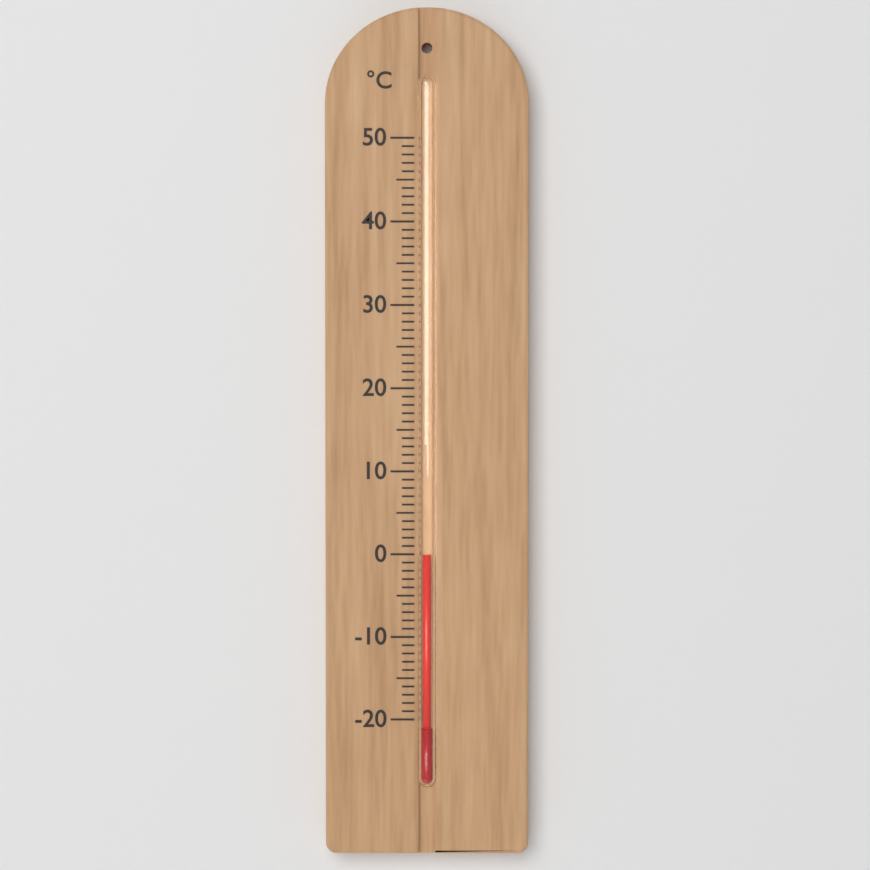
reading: 0 °C
